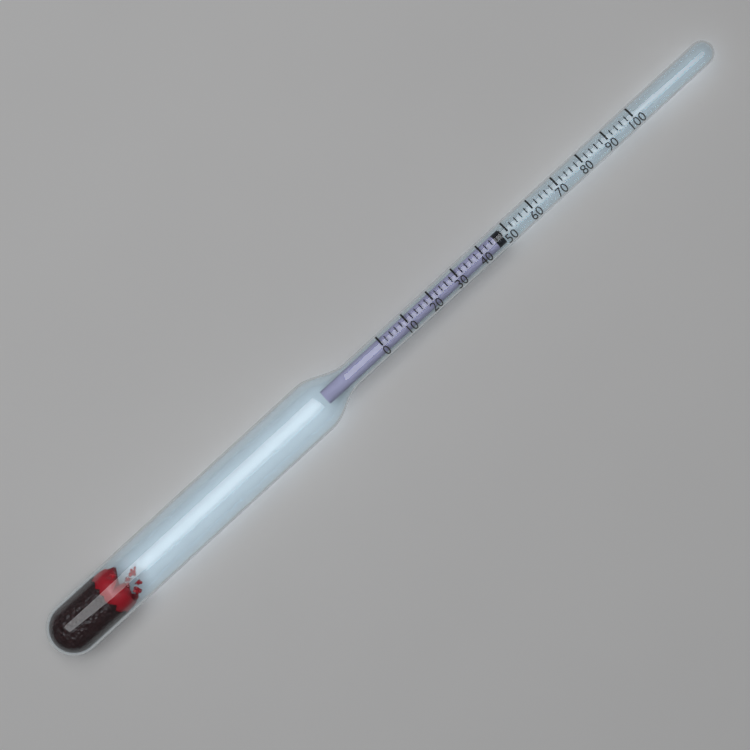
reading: 48 (no unit)
